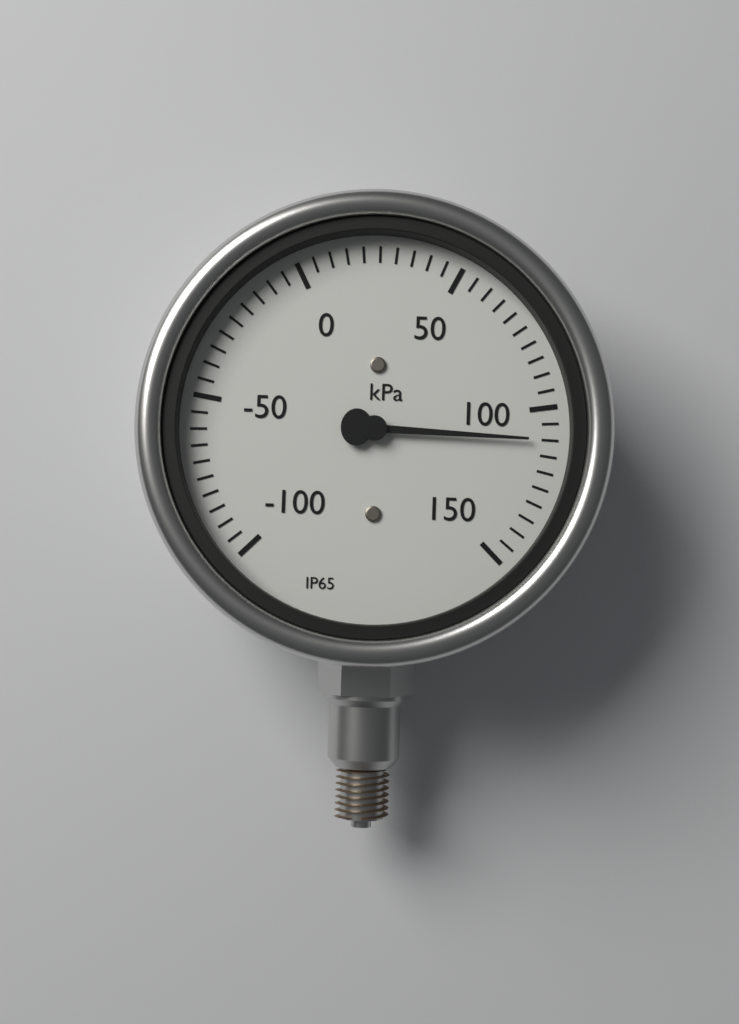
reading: 110 kPa
